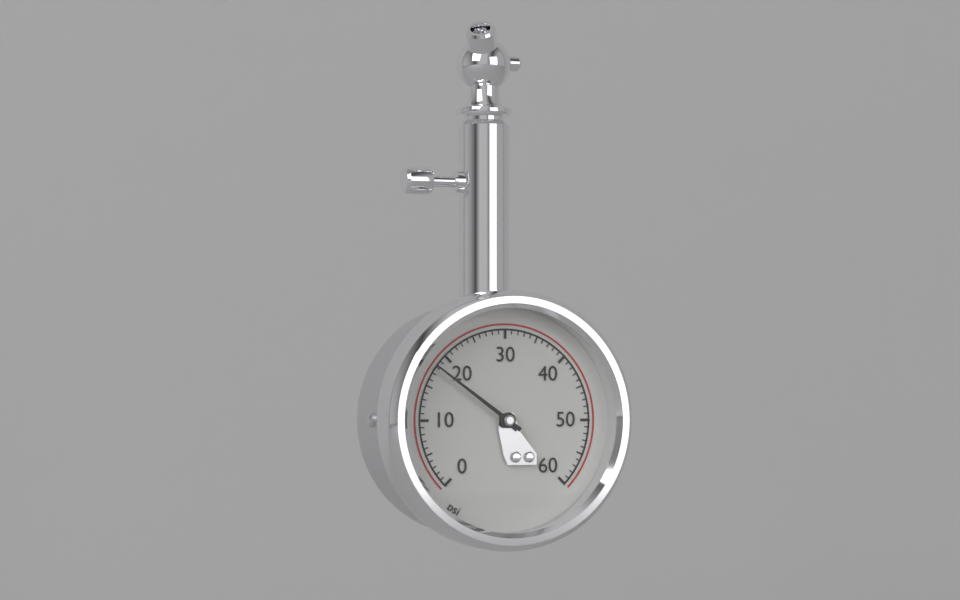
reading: 18 psi
